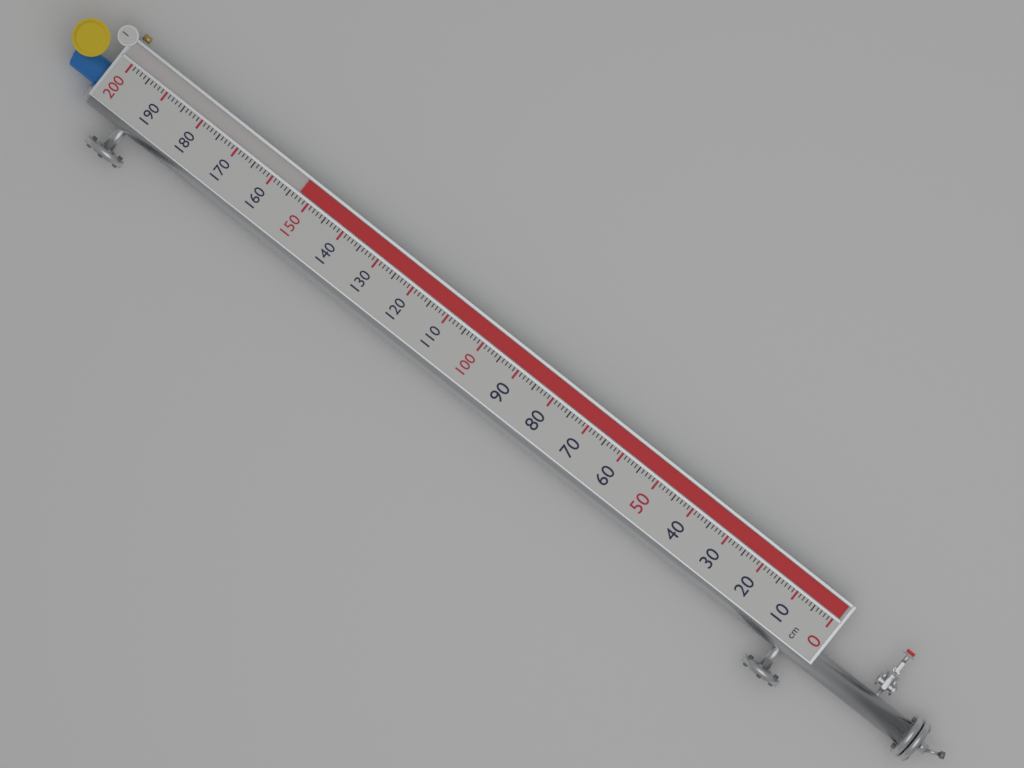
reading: 153 cm
